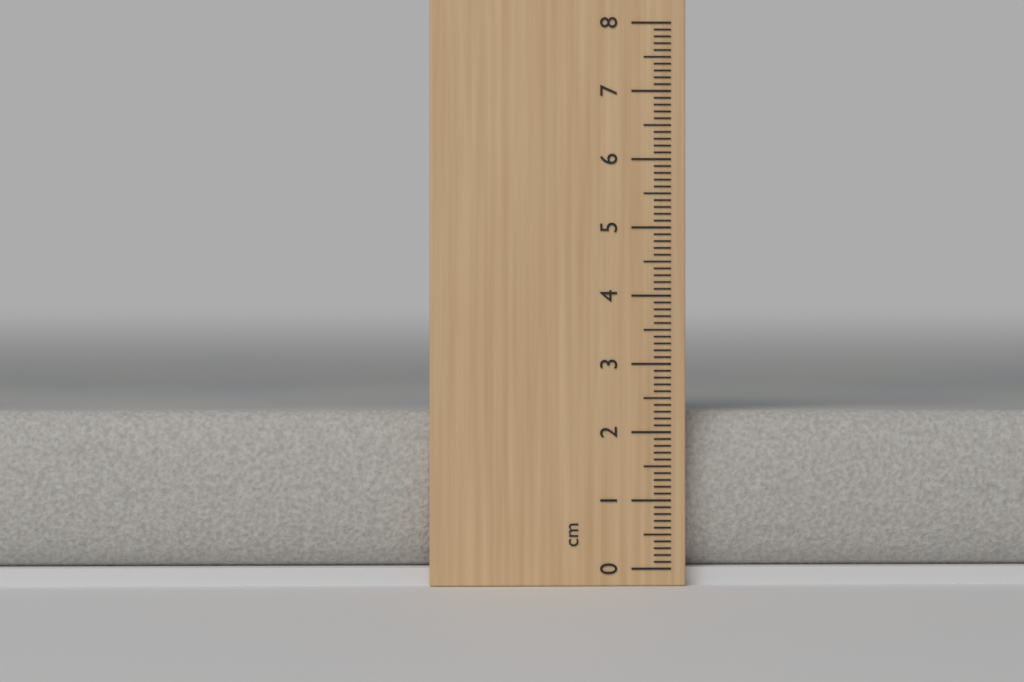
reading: 2.3 cm
